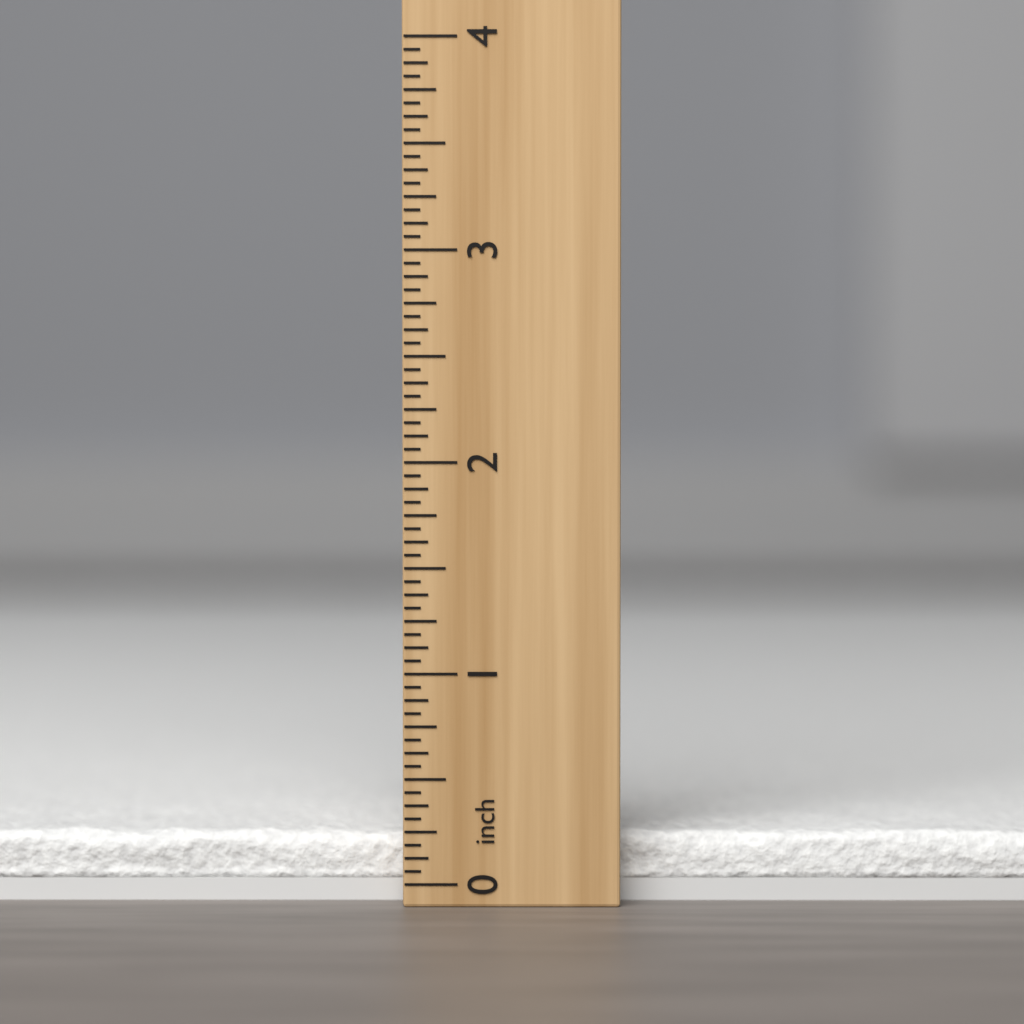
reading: 0.2500 inch
